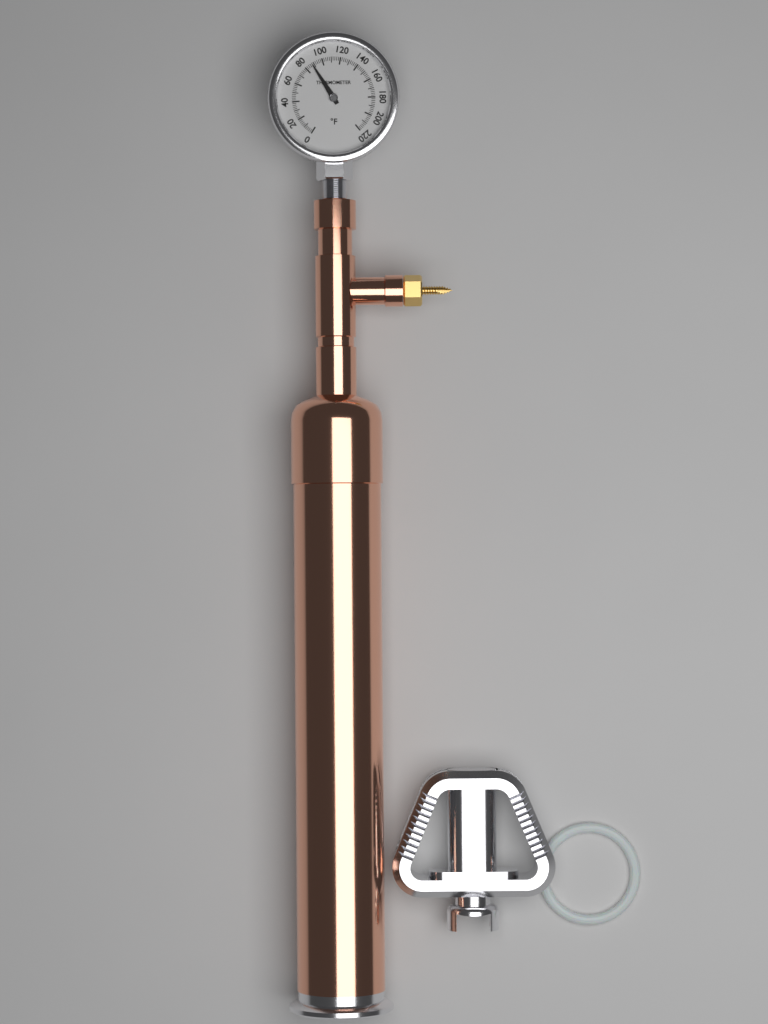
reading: 88 °F
